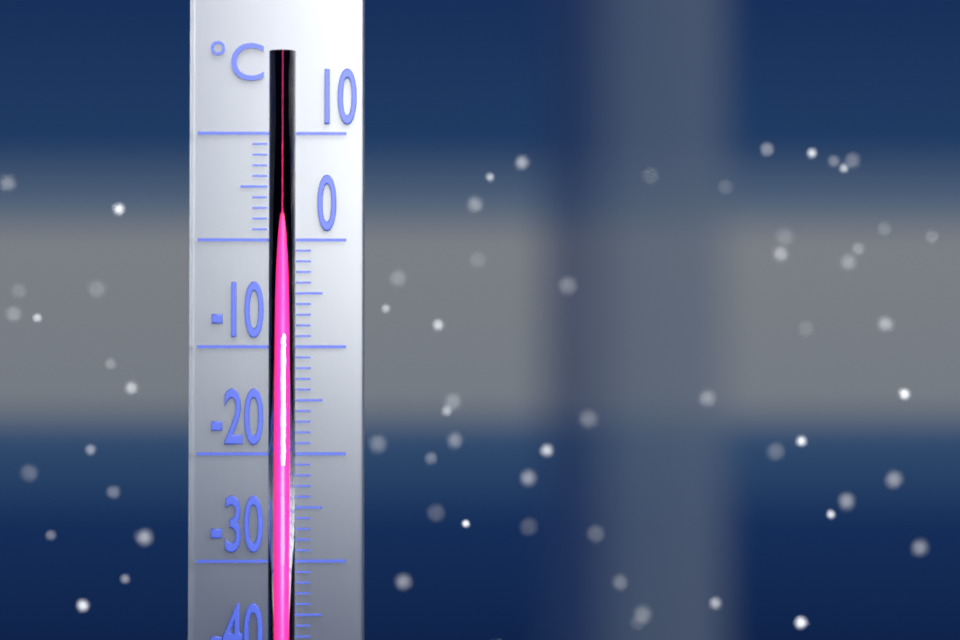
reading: 2 °C
